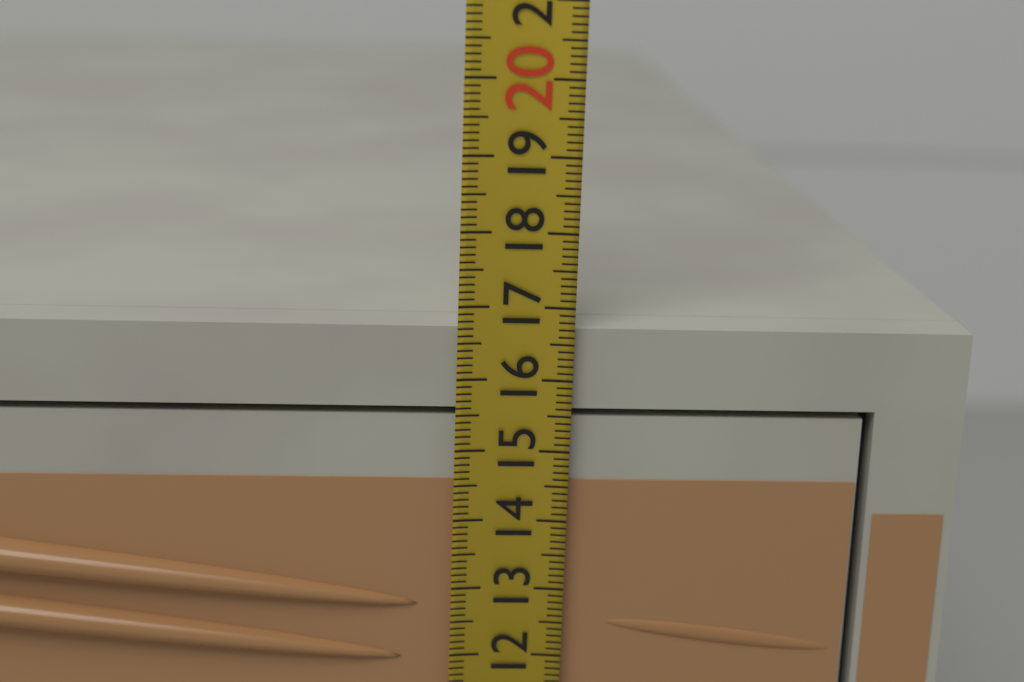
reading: 16.7 (no unit)
